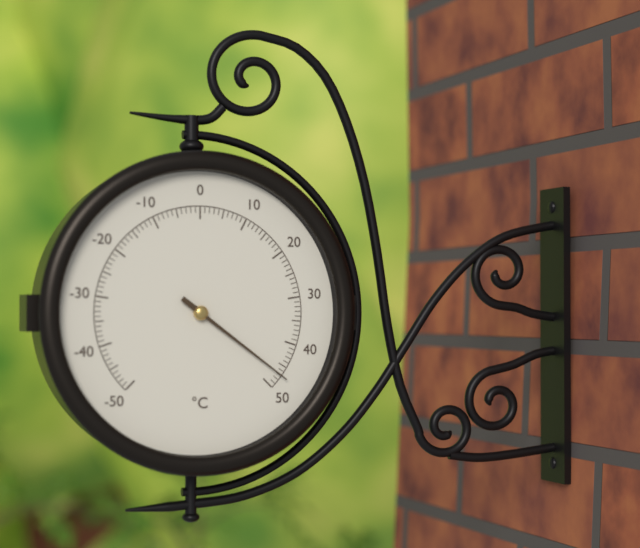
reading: 47 °C
